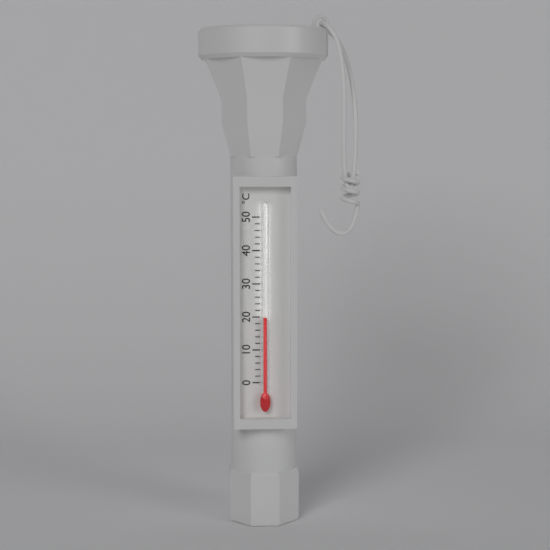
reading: 20 °C
